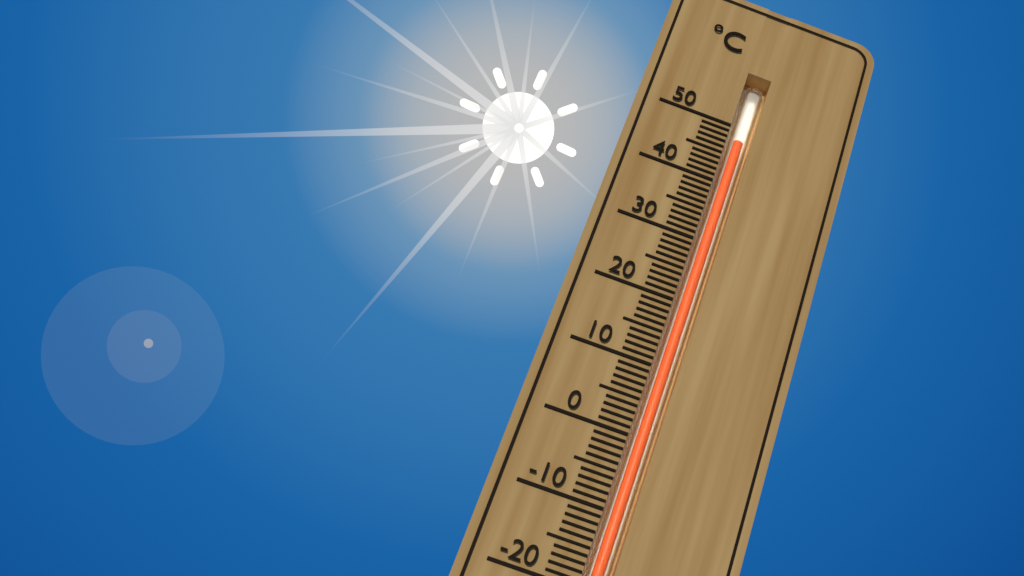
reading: 48 °C
